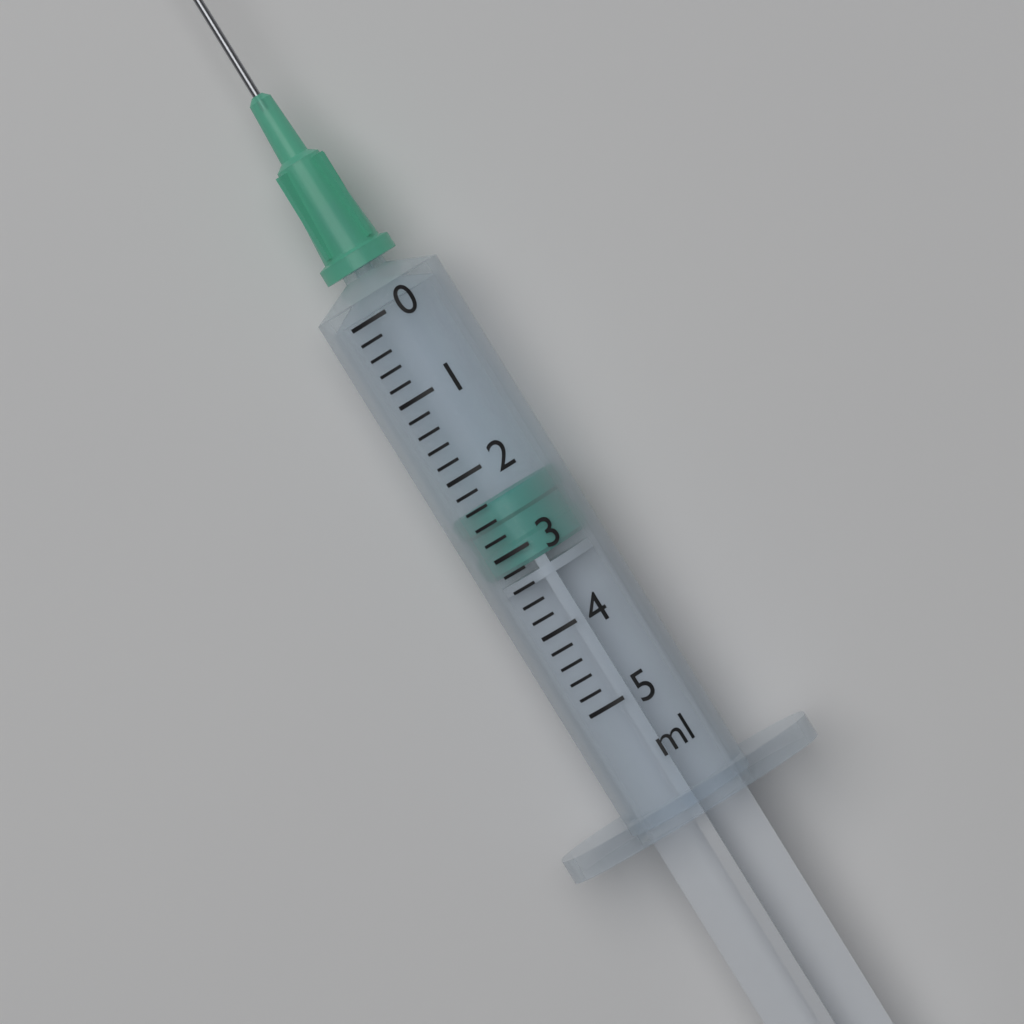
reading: 2.4 ml
